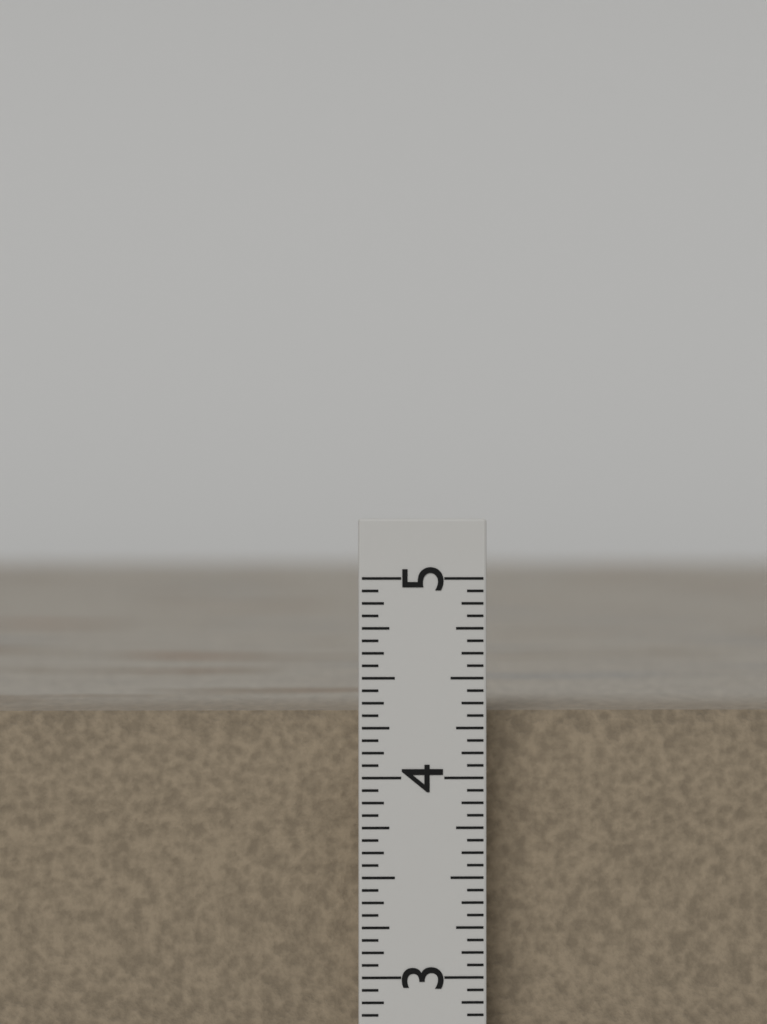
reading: 4.3125 in
